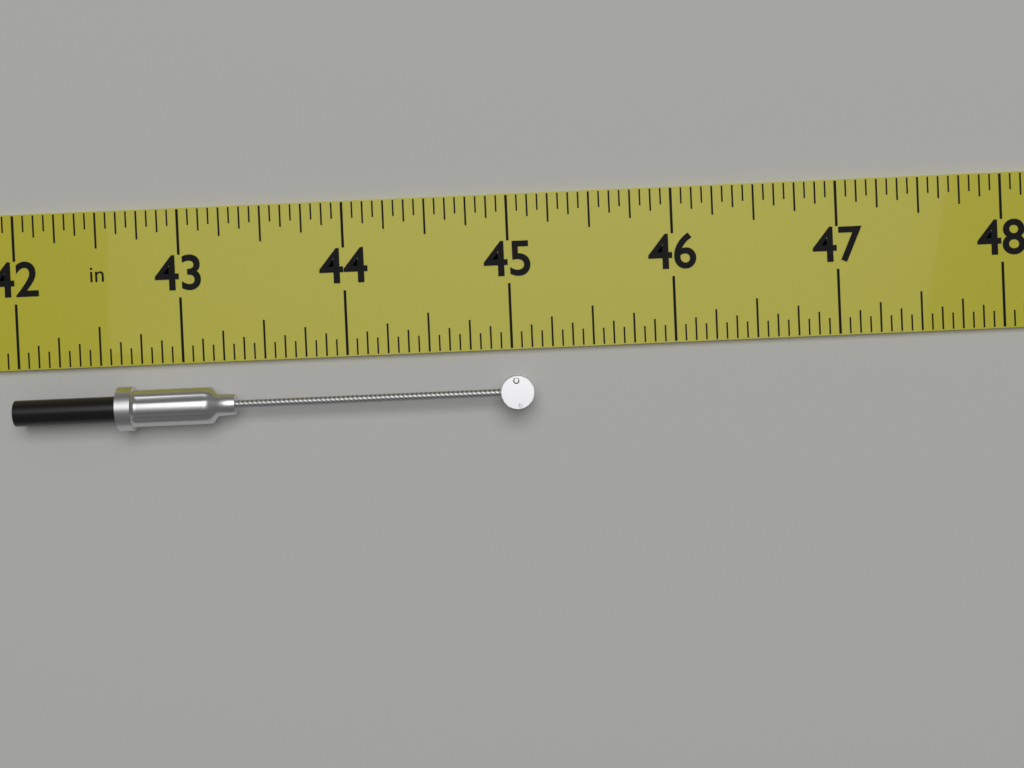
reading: 45.1250 in
